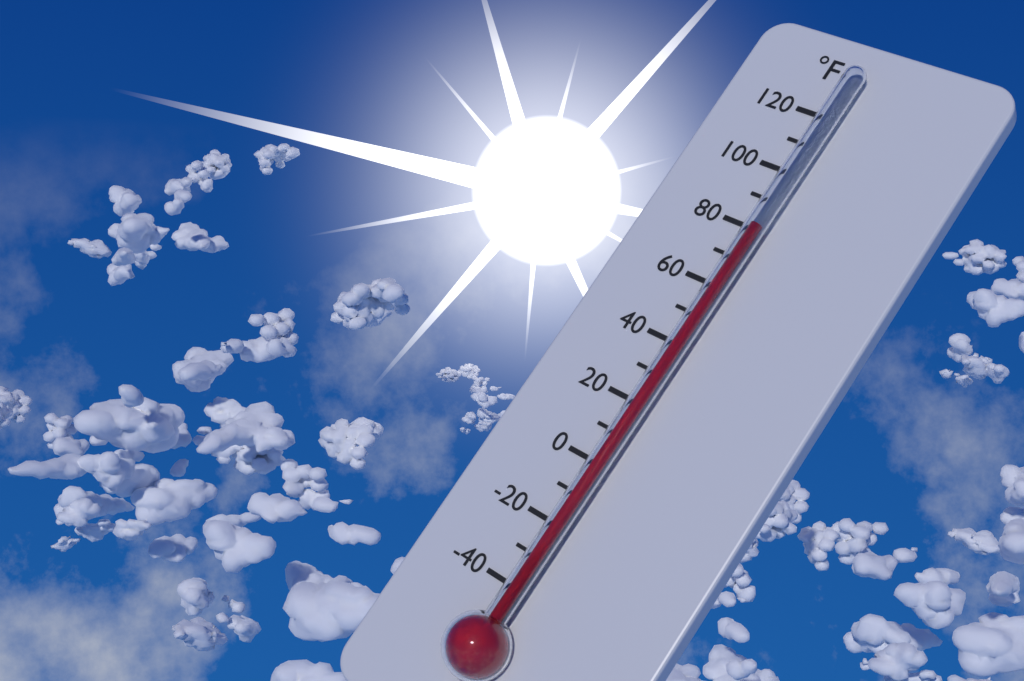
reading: 80 °F
